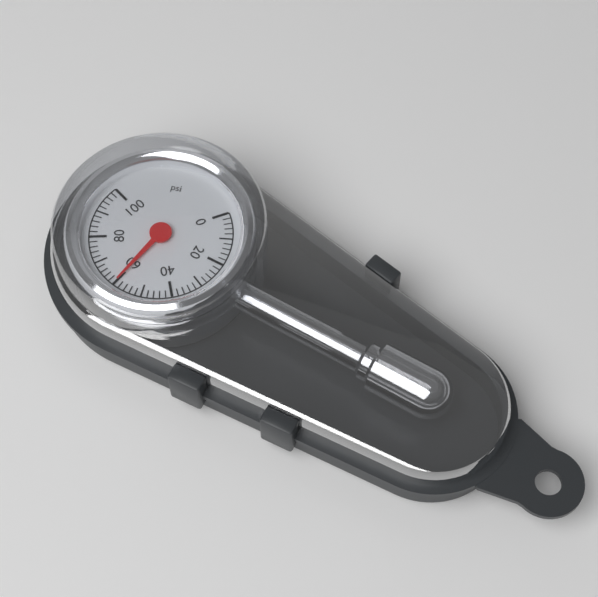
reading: 60 psi
